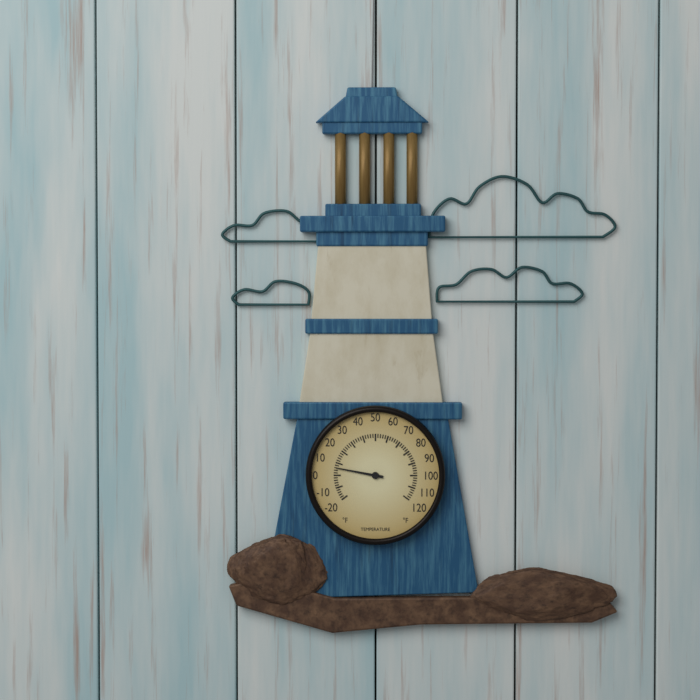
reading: 6 °F
